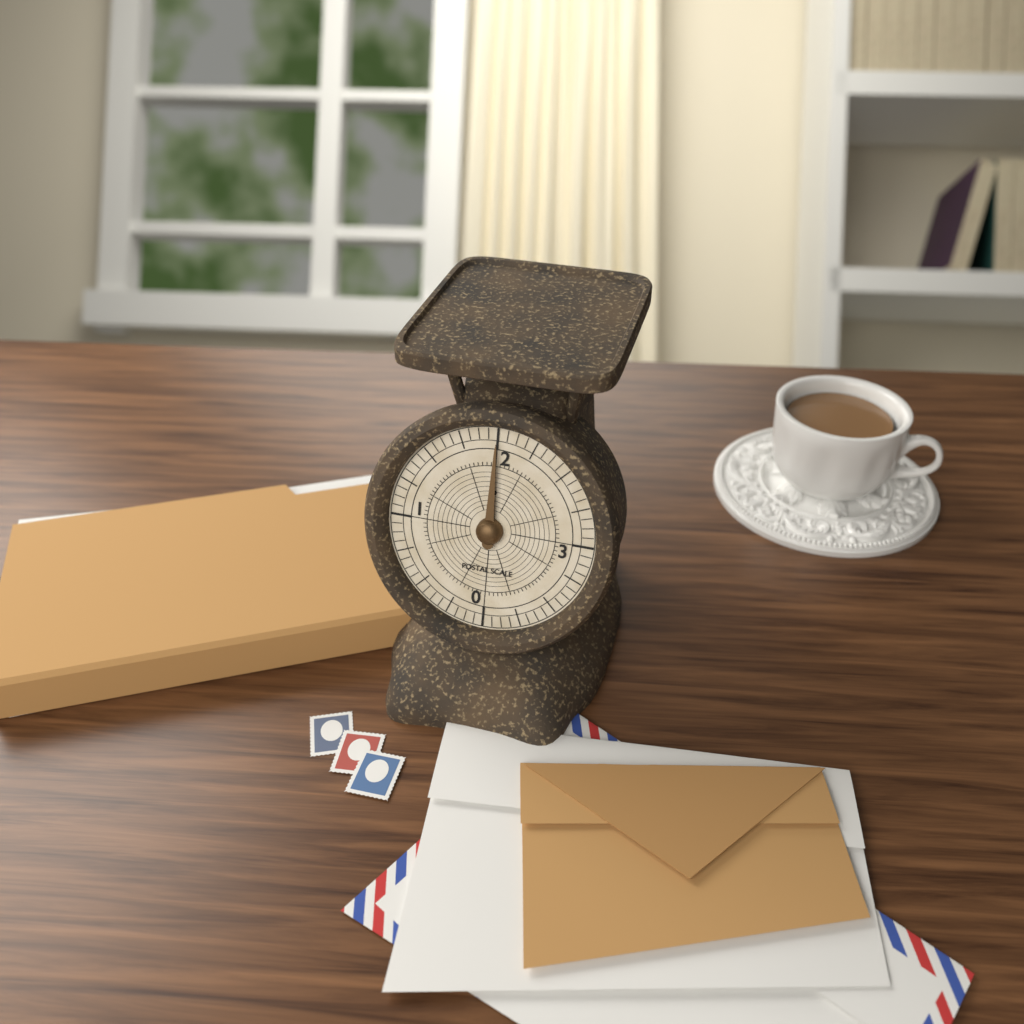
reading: 2.0000 lb
